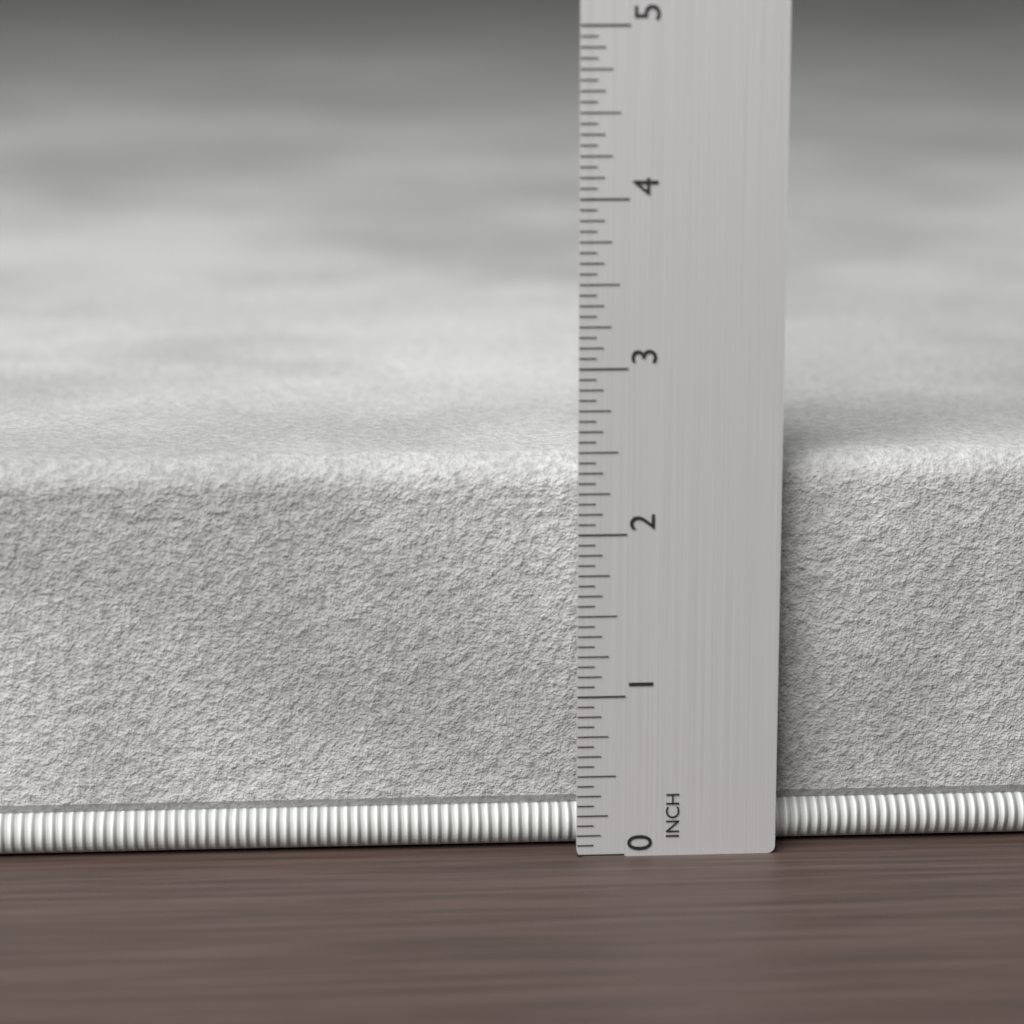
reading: 2.4375 in
